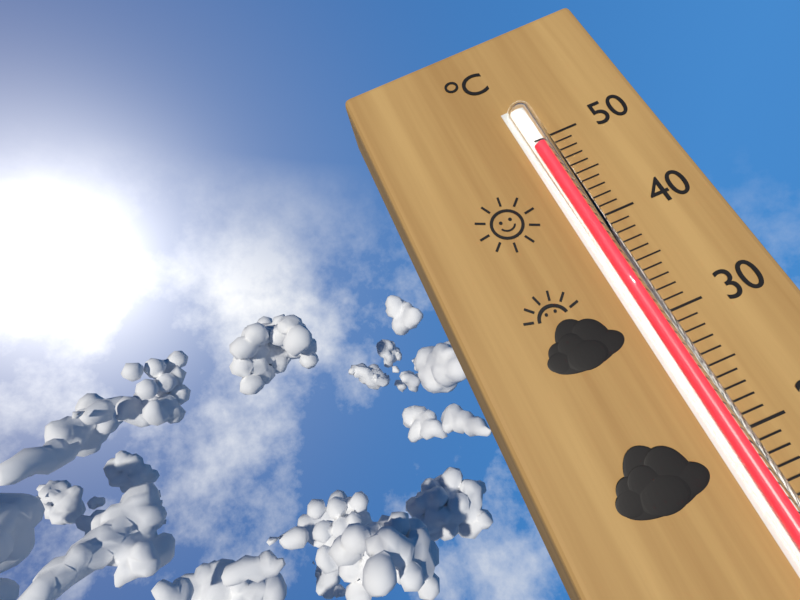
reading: 49 °C
